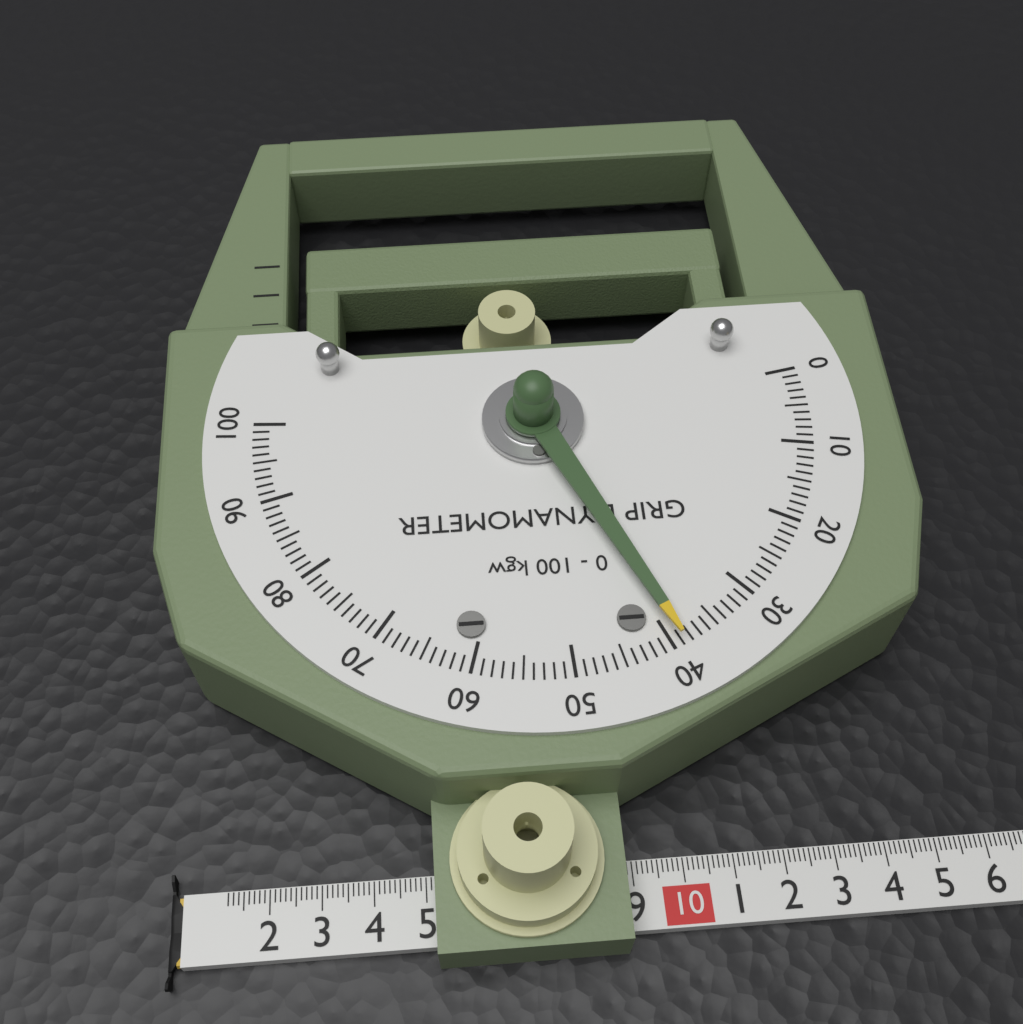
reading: 39 kgw
